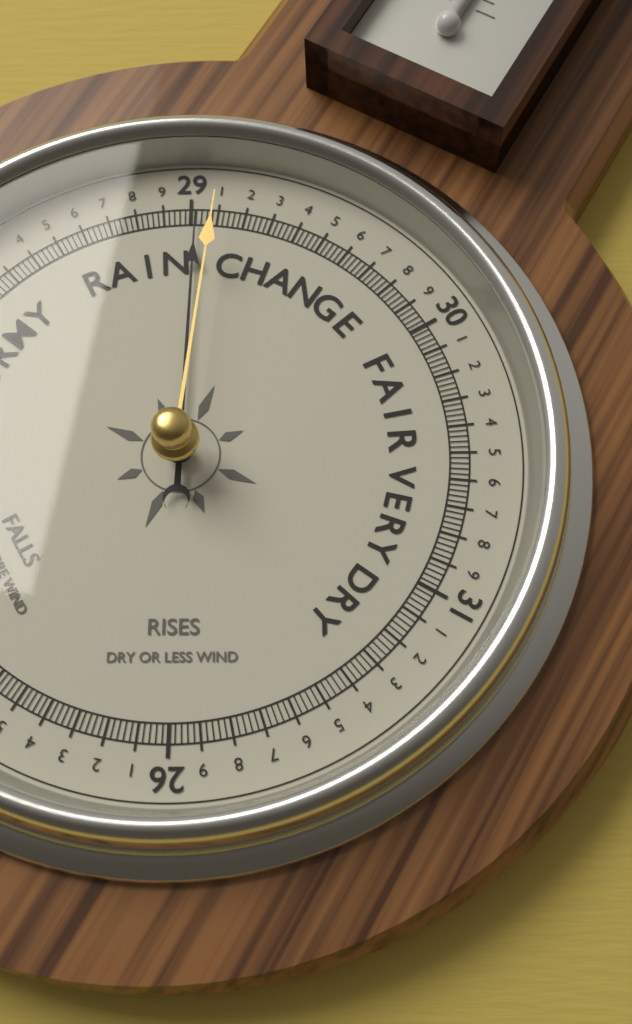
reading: 29.02 (no unit)
